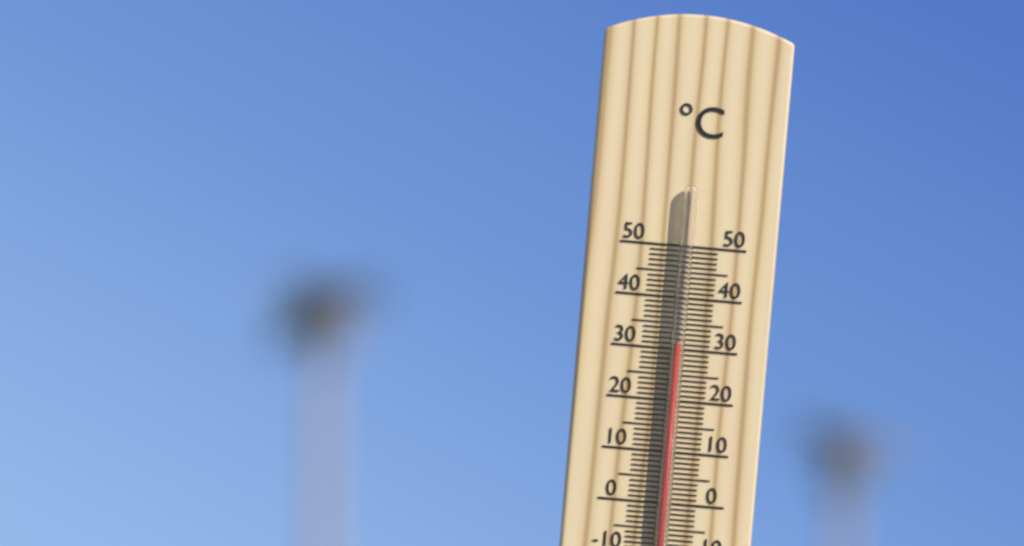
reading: 31 °C
